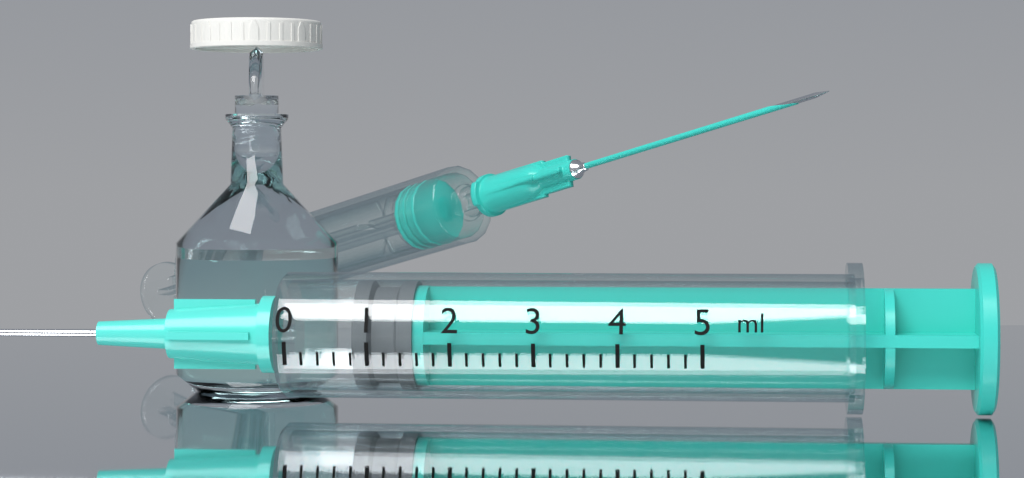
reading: 0.8 ml
